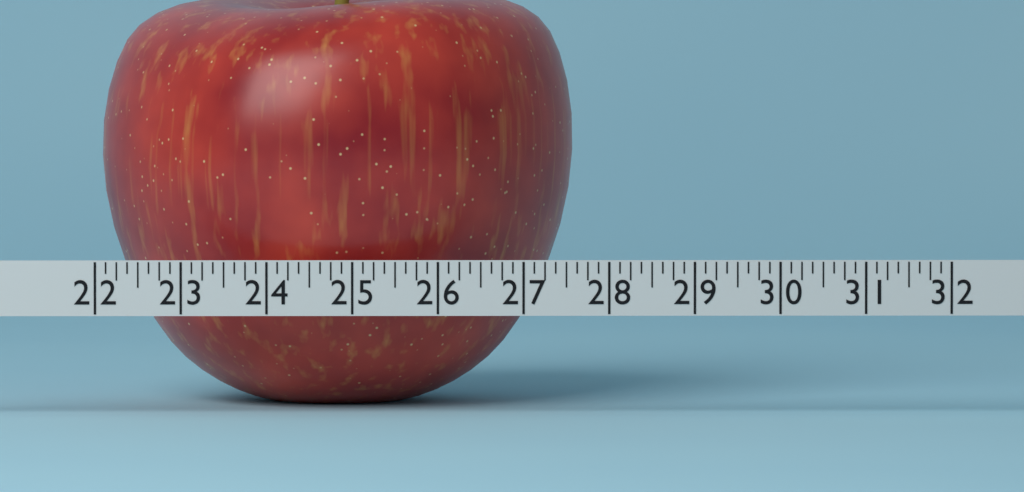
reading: 27.625 (no unit)
